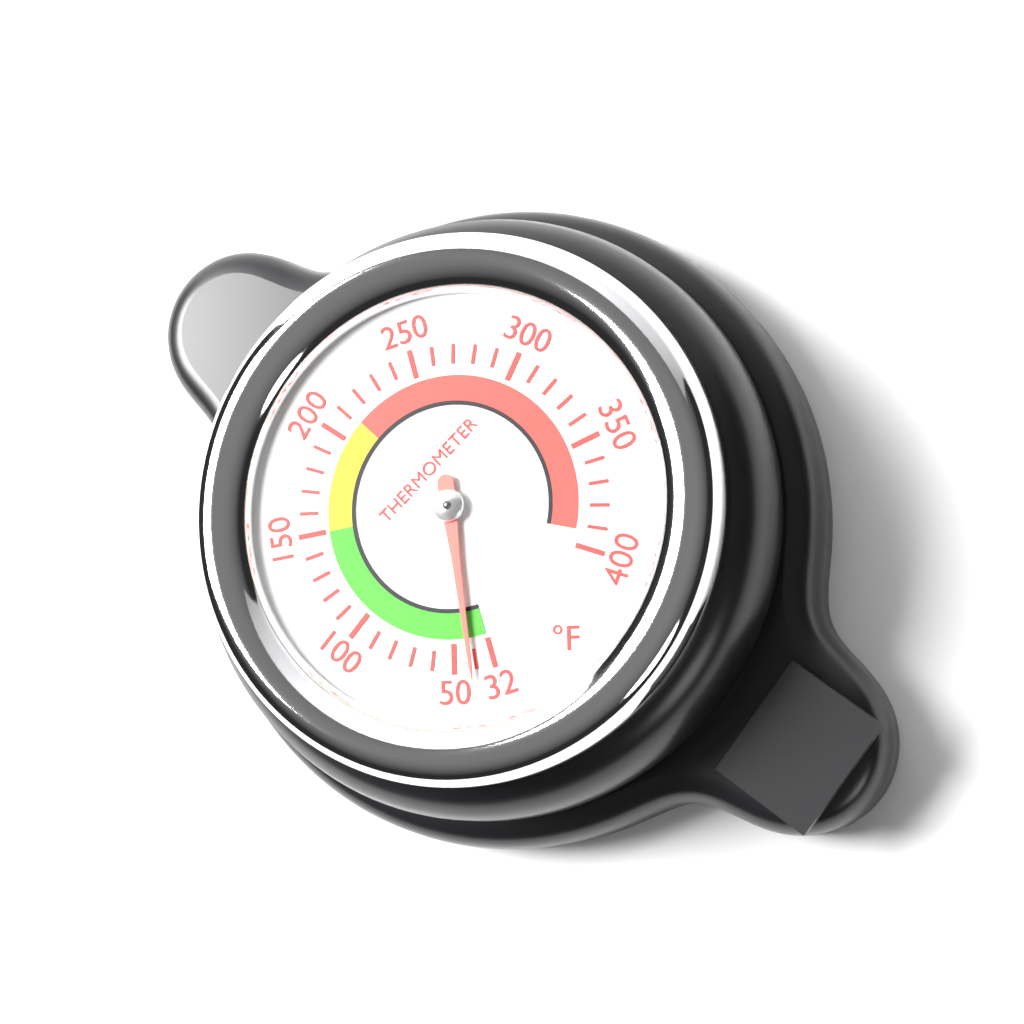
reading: 42 °F
